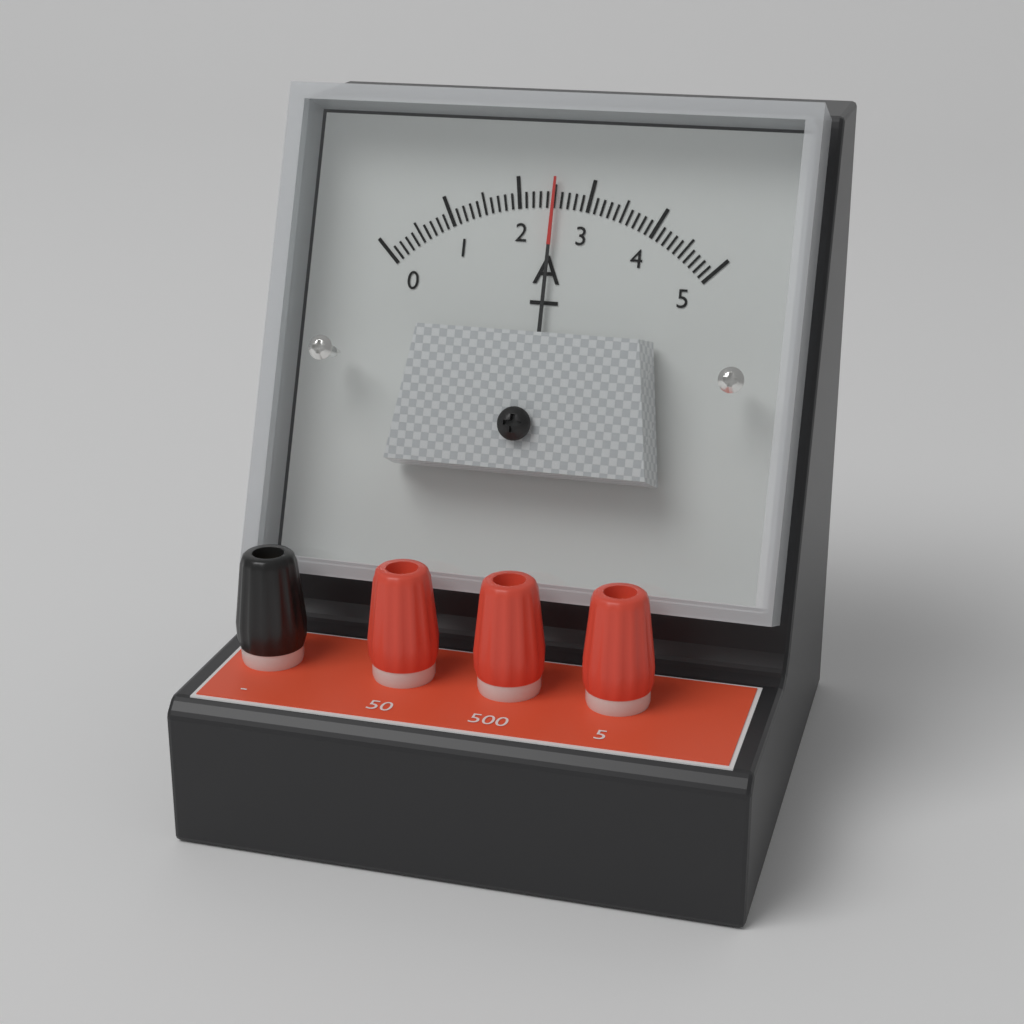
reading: 2.5 A
